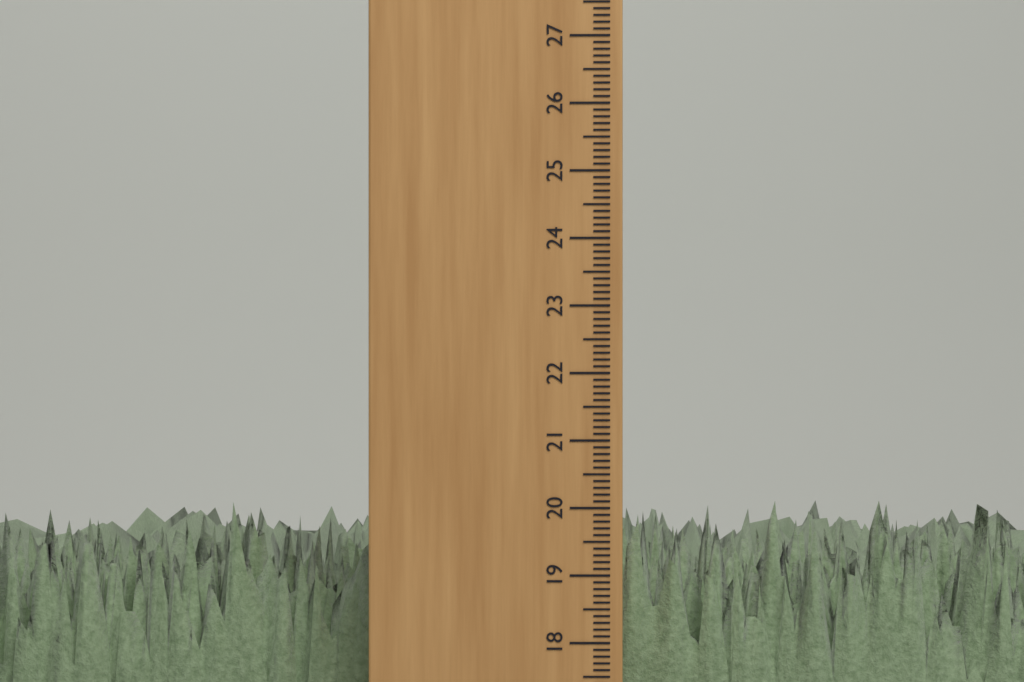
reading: 20.1 cm
